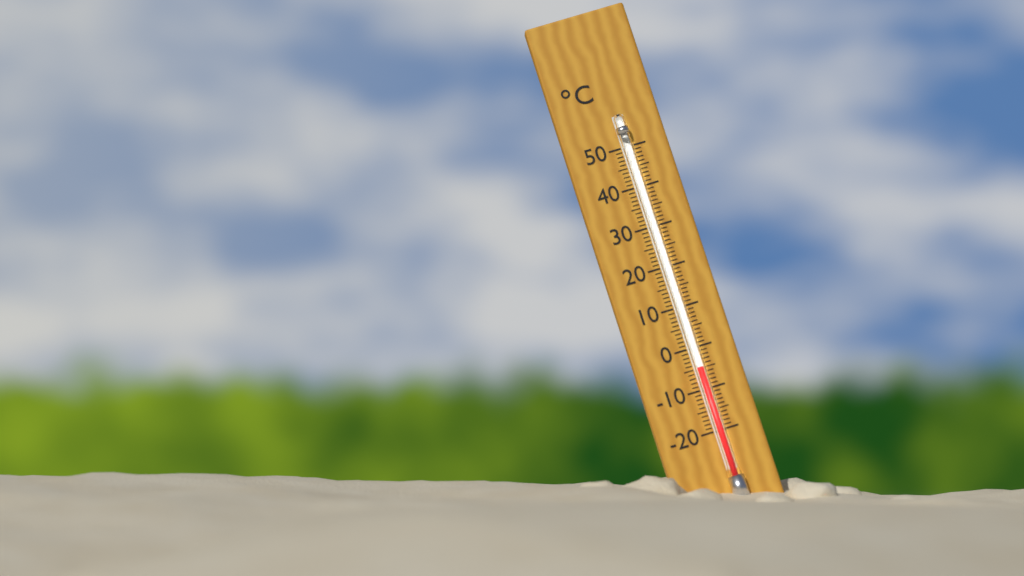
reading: -5 °C
